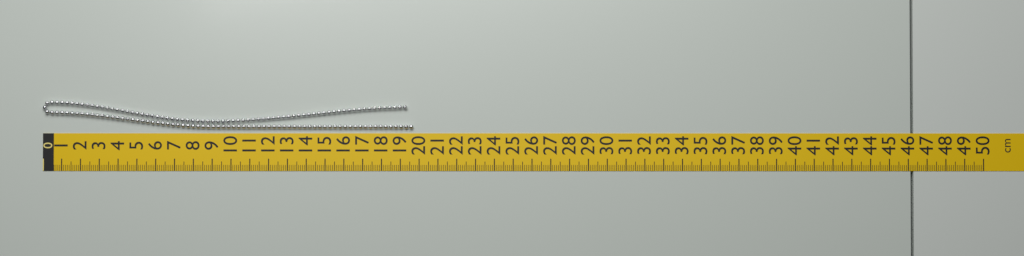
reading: 19.7 cm
